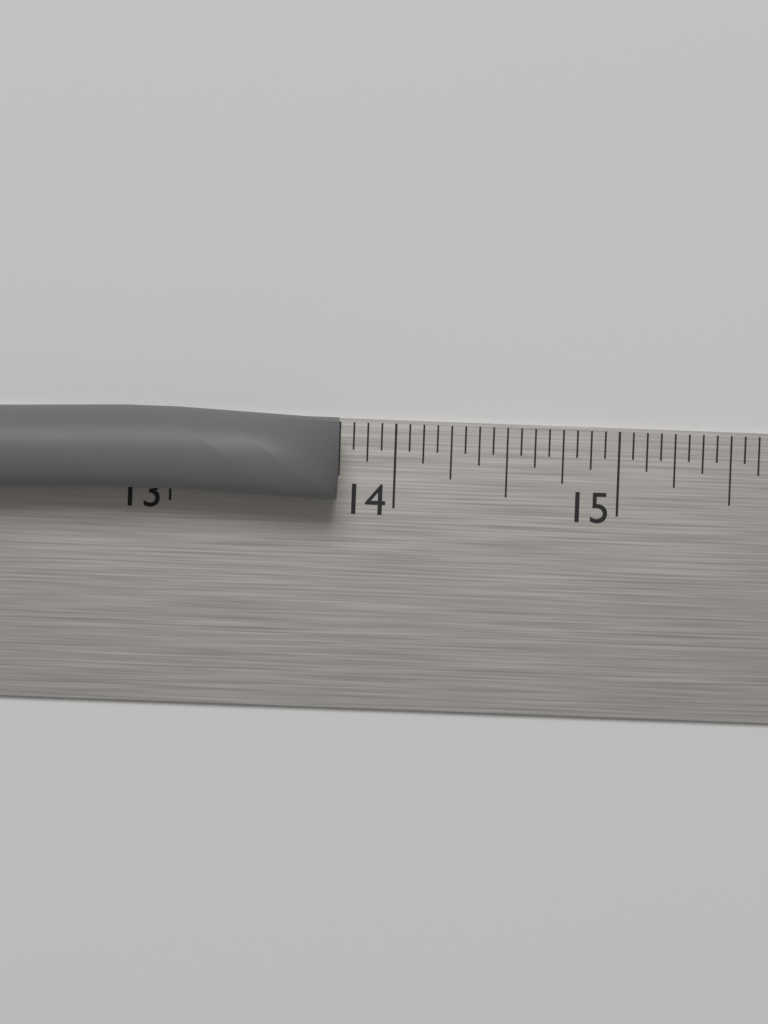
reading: 13.7500 in
